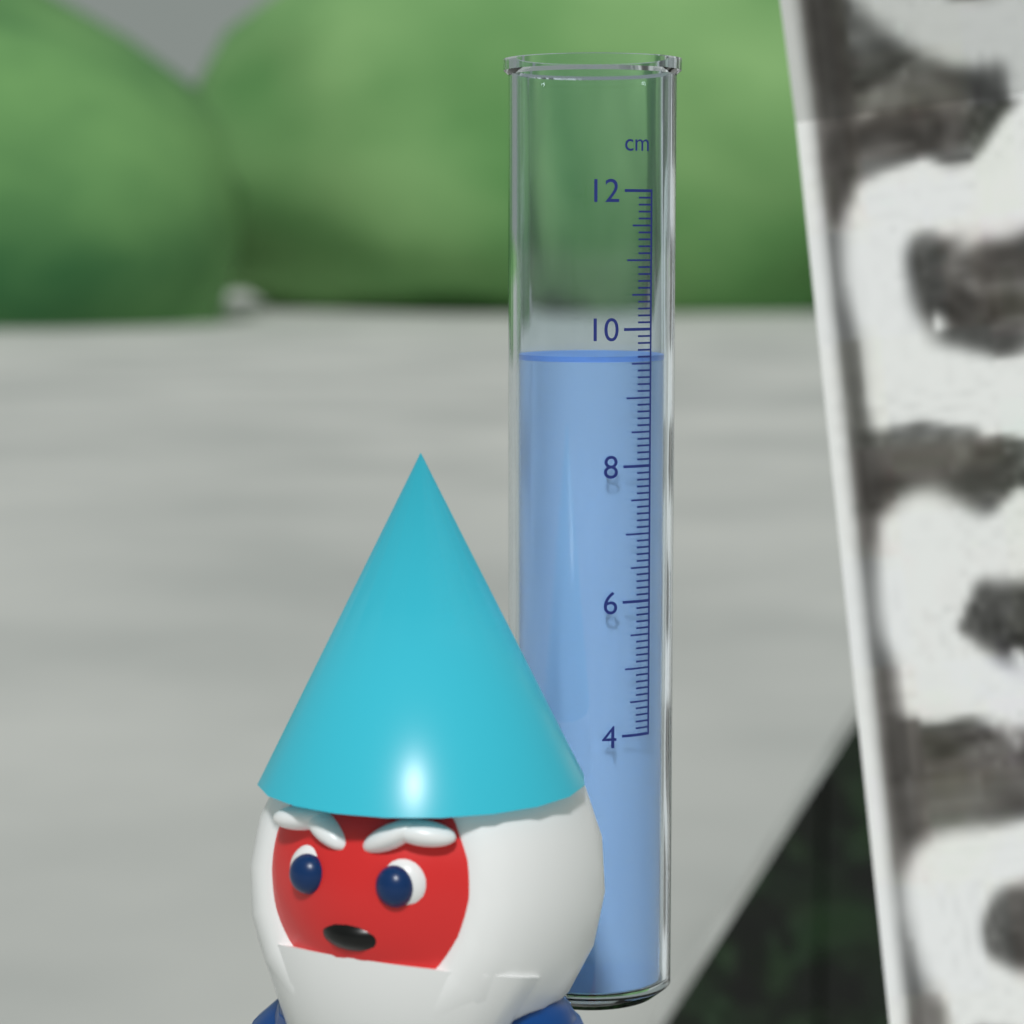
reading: 9.6 cm
